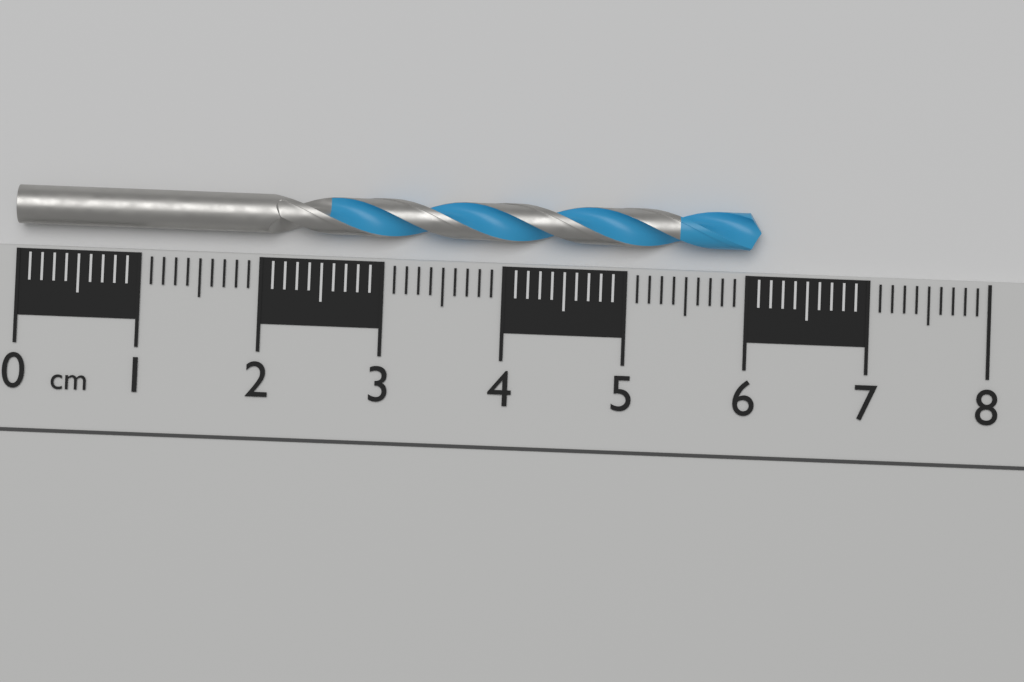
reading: 6.1 cm
